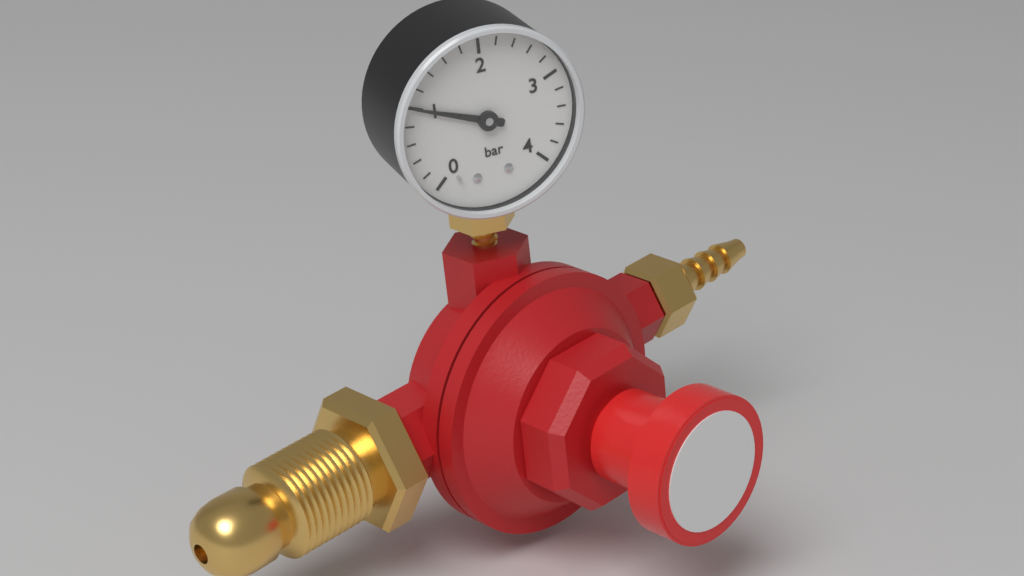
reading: 1.0 bar
